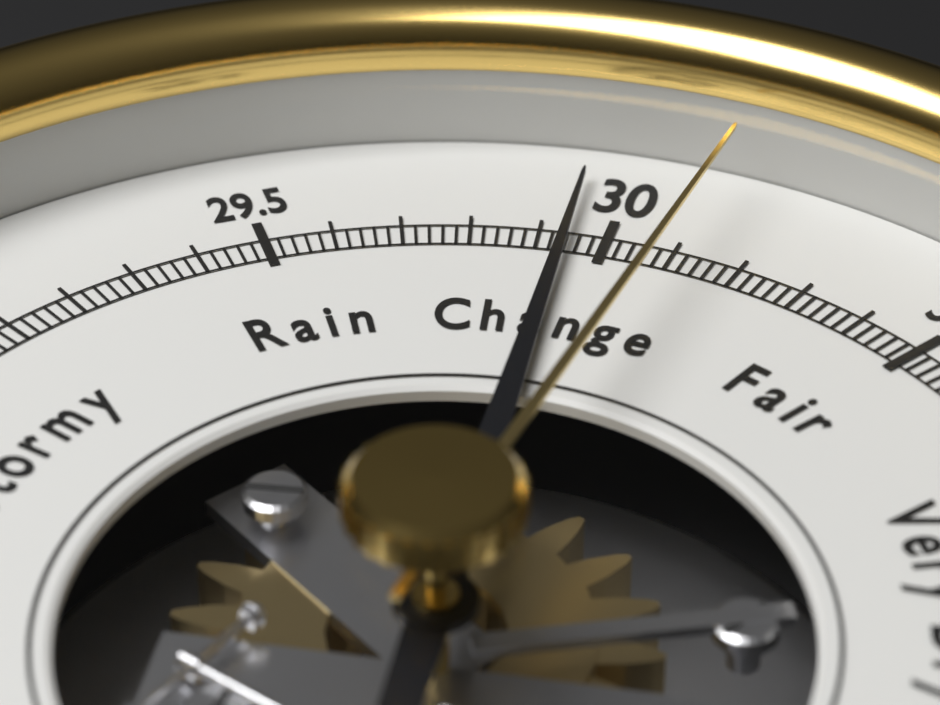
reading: 29.94 inHg
